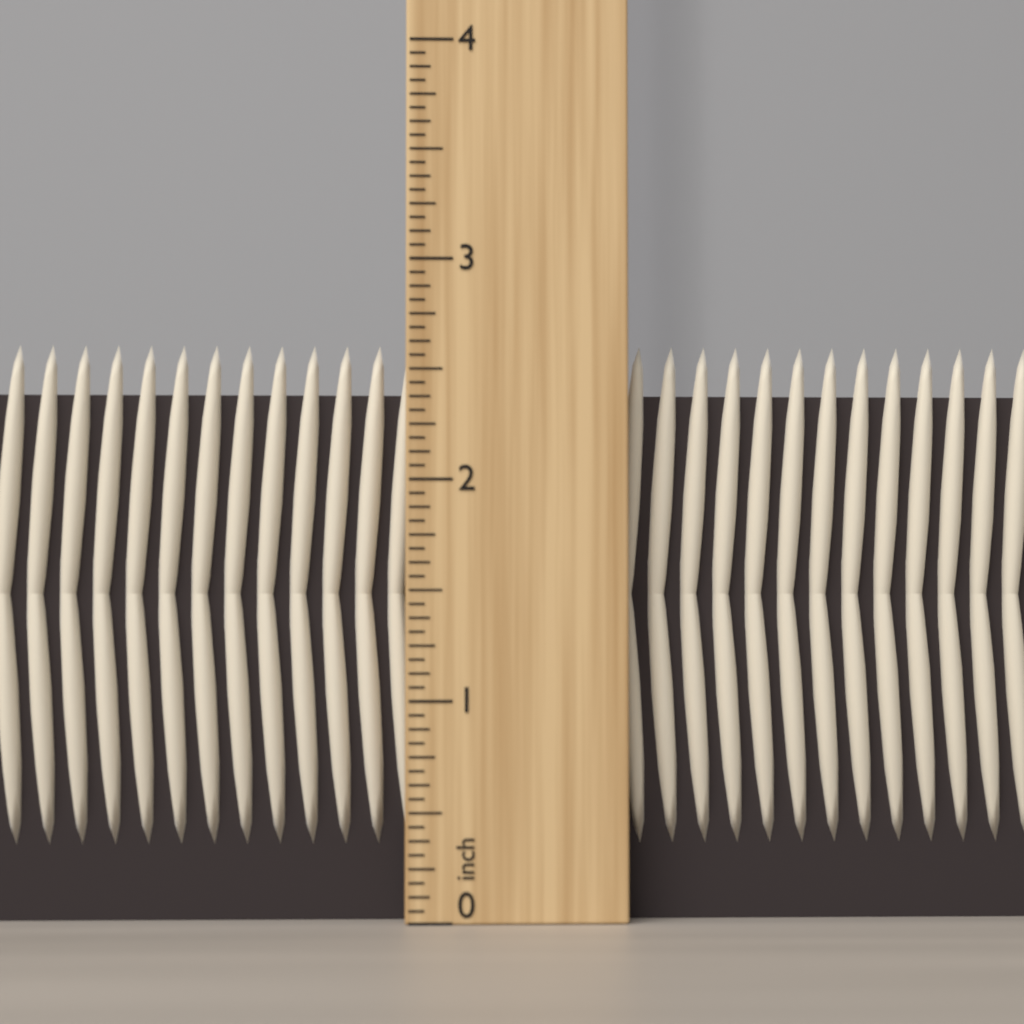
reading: 2.6250 inch
